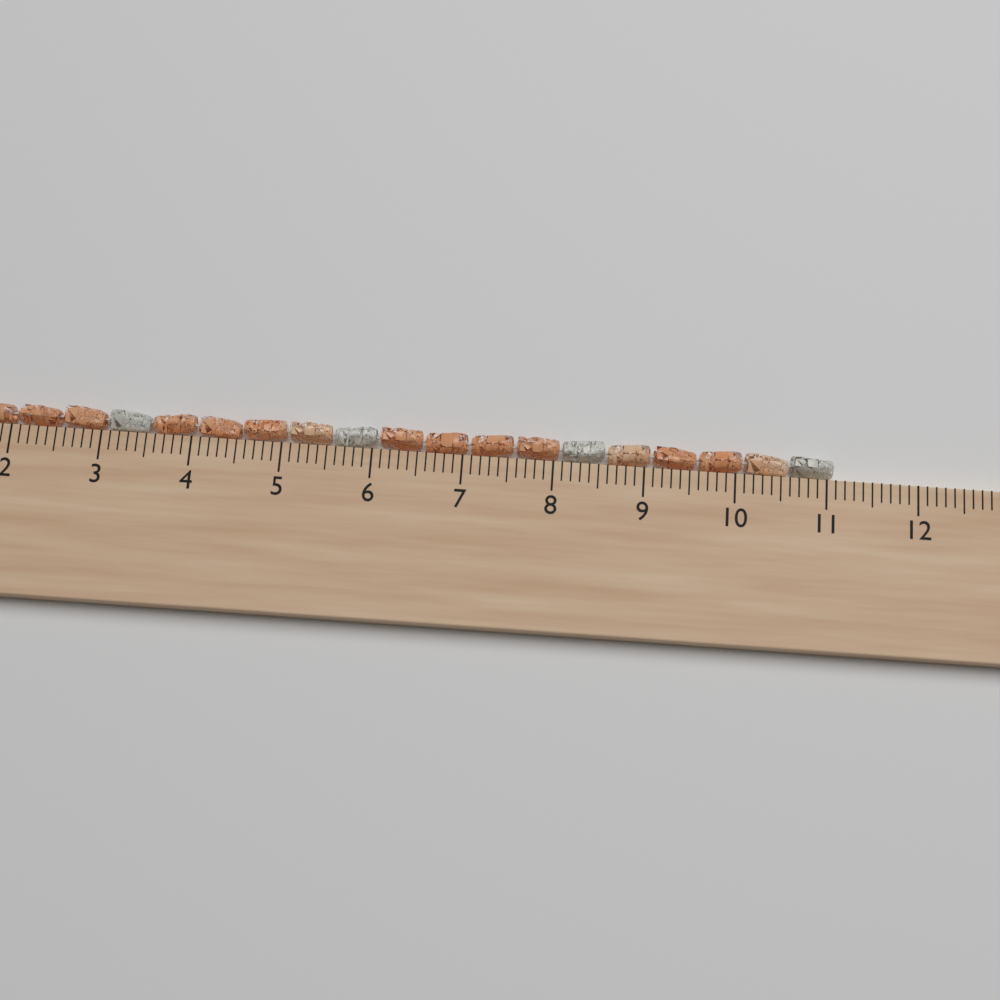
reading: 11.1 cm
